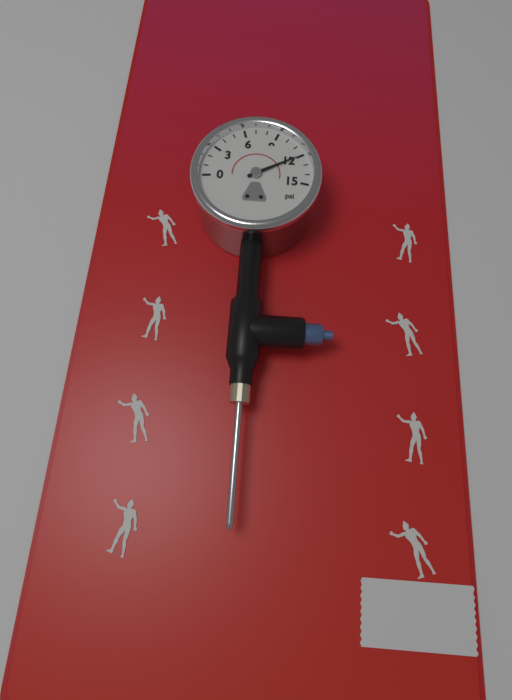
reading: 12 psi
